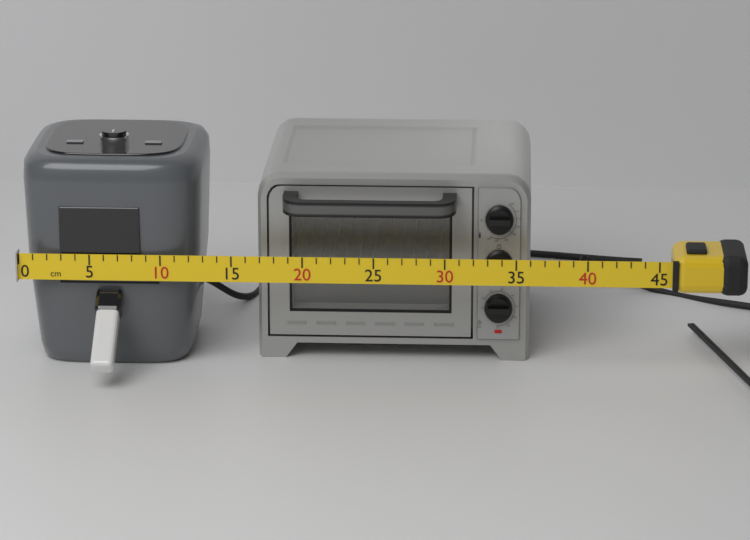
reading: 36 cm
